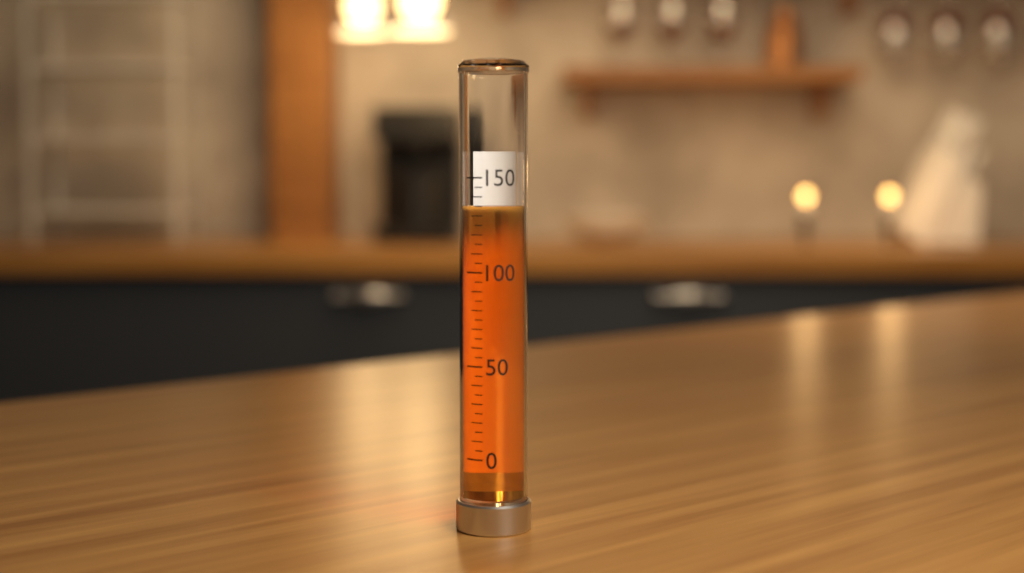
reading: 135 (no unit)
